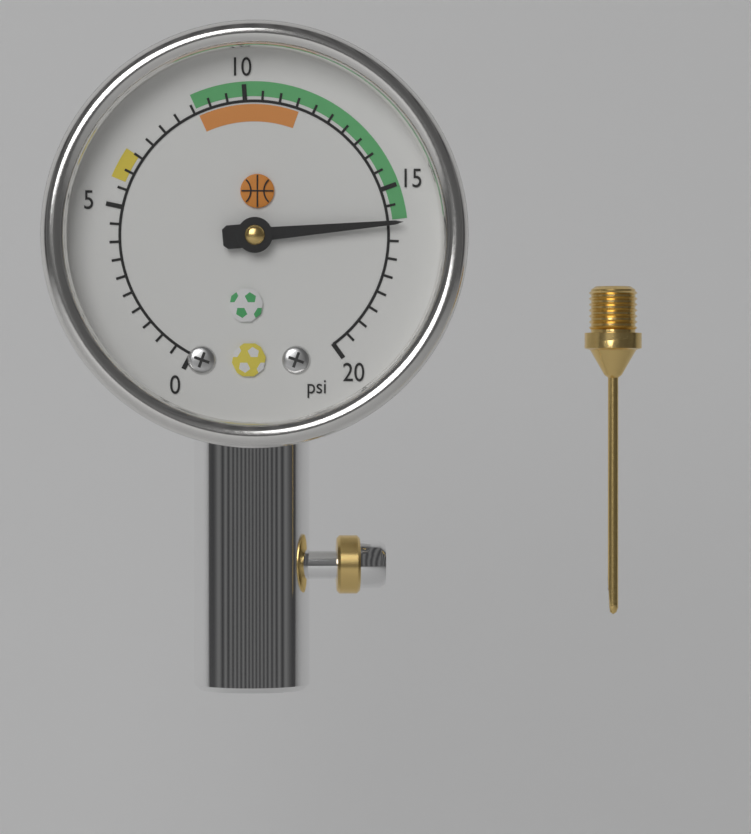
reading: 16.0 psi
